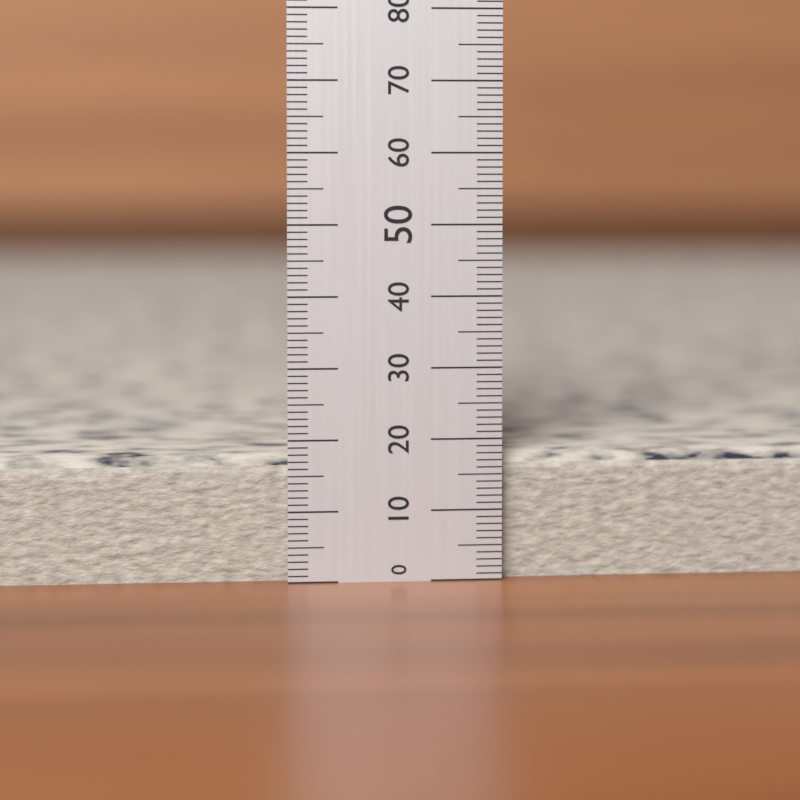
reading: 18 (no unit)
